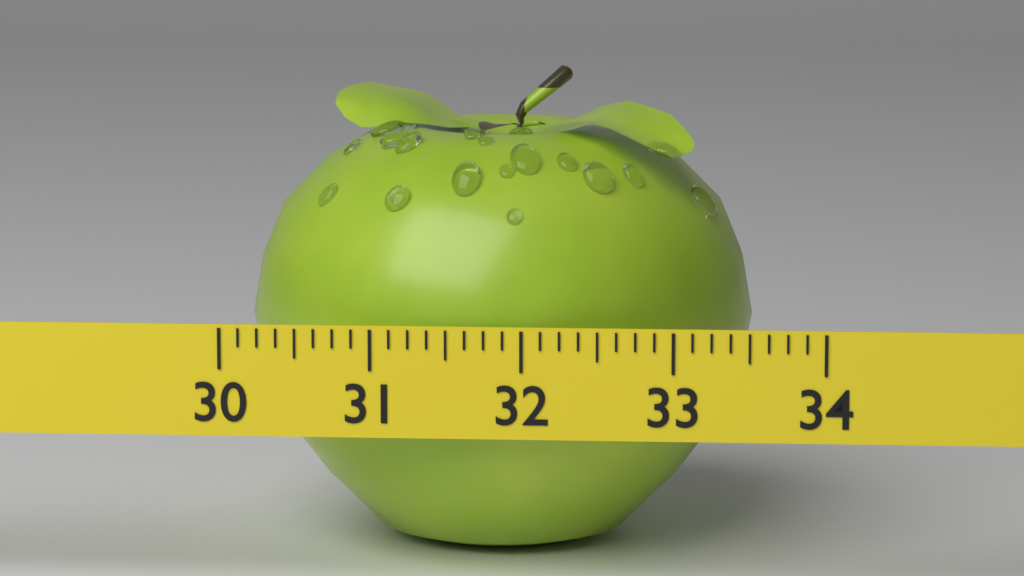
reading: 33.500 (no unit)
